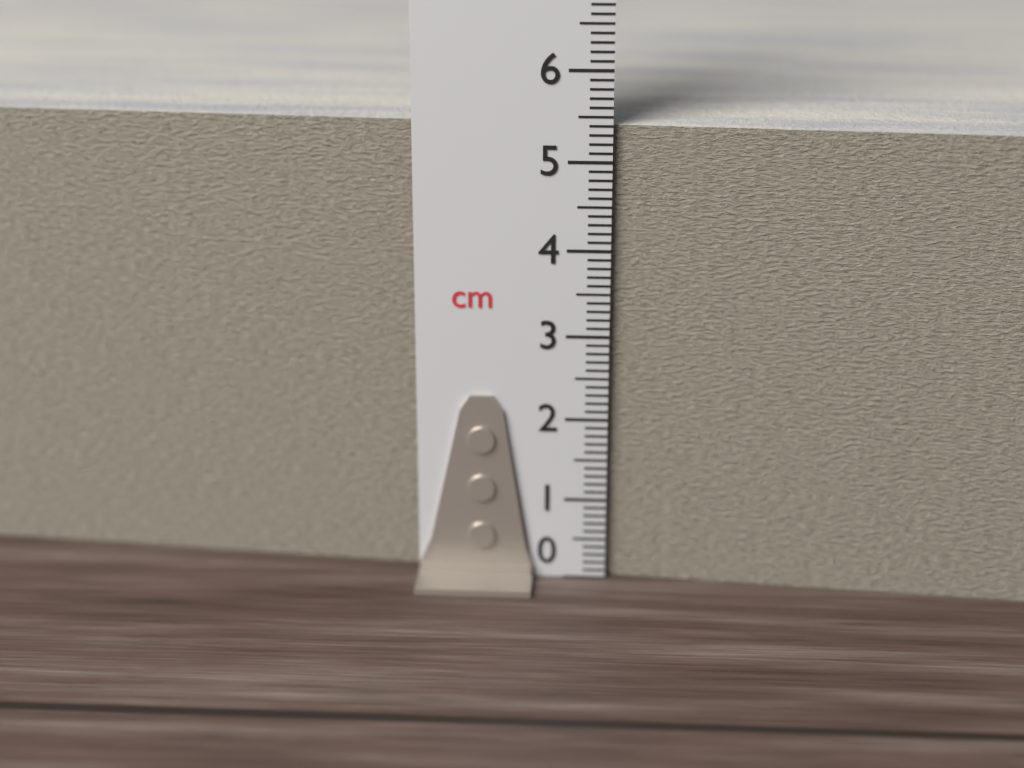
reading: 5.4 cm
